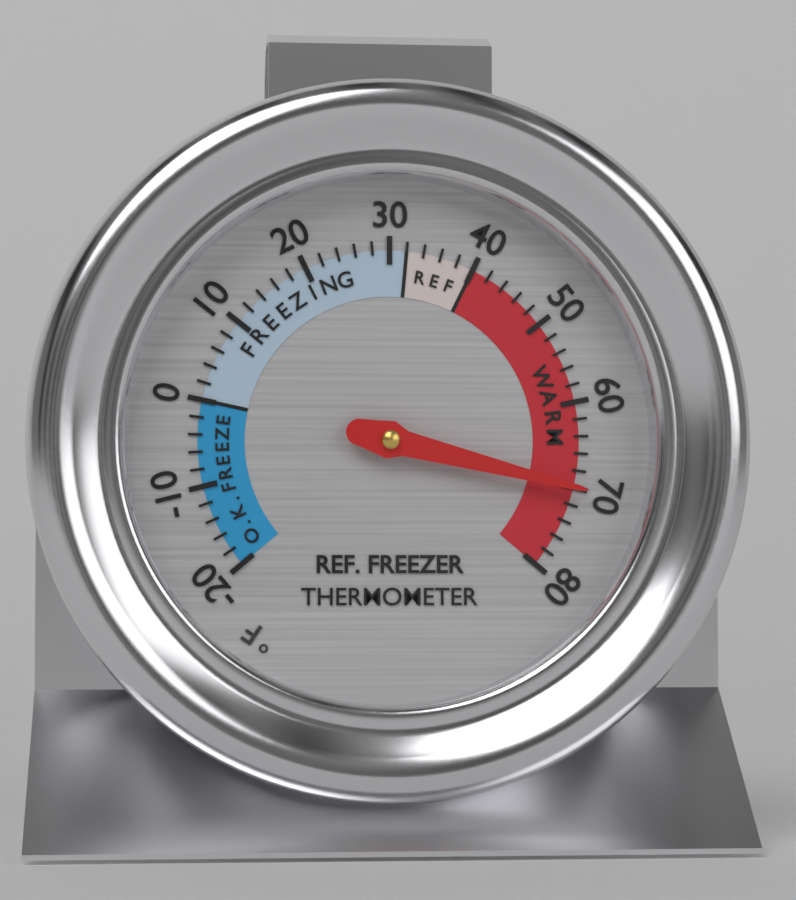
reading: 70 °F
